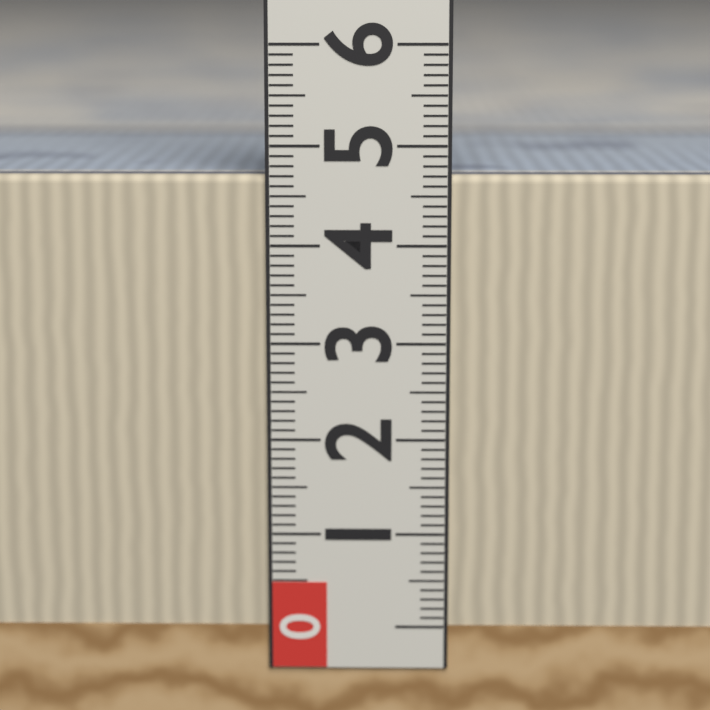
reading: 4.7 (no unit)
